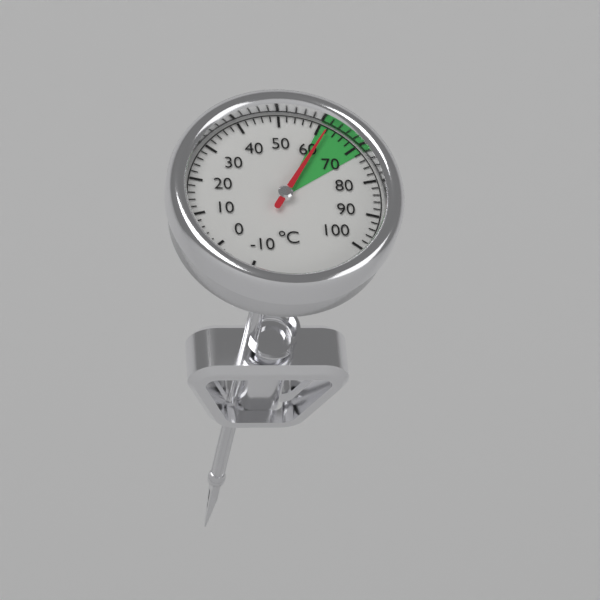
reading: 62 °C
